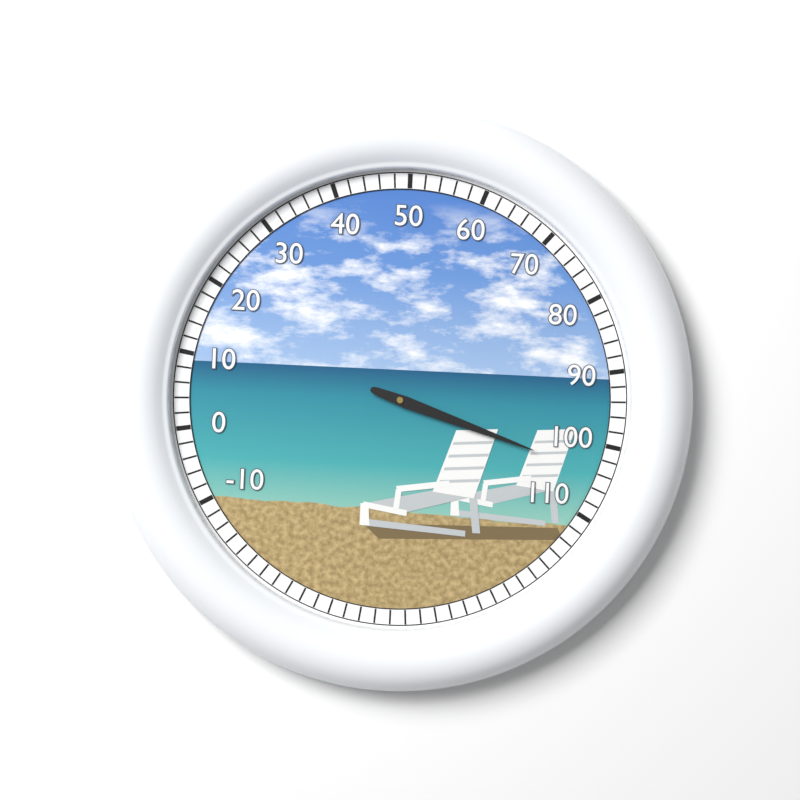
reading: 104 (no unit)
